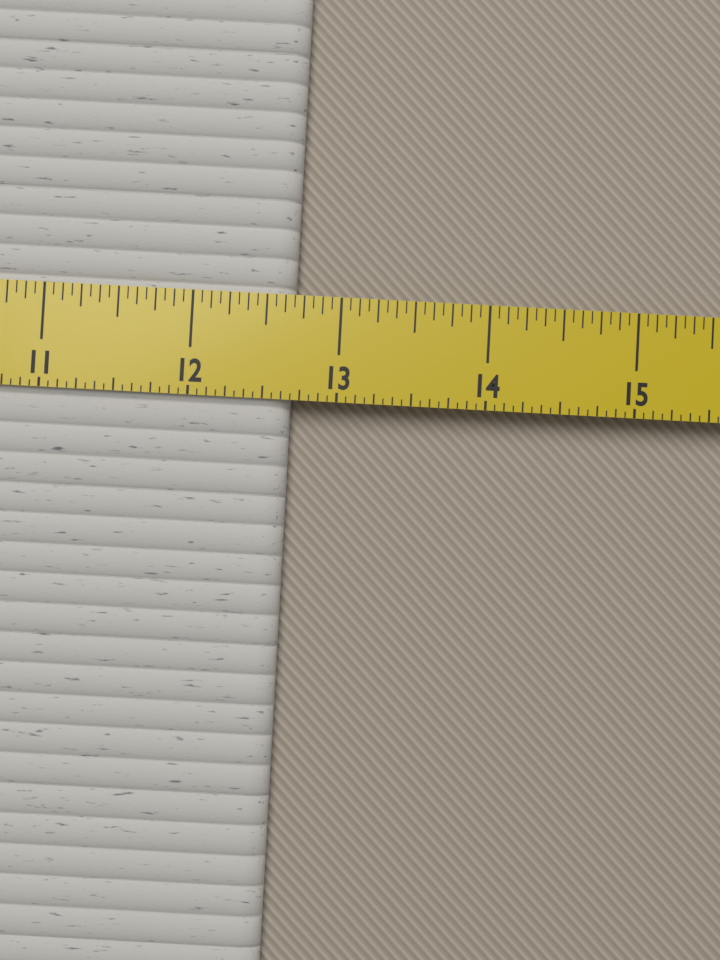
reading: 12.6875 in
